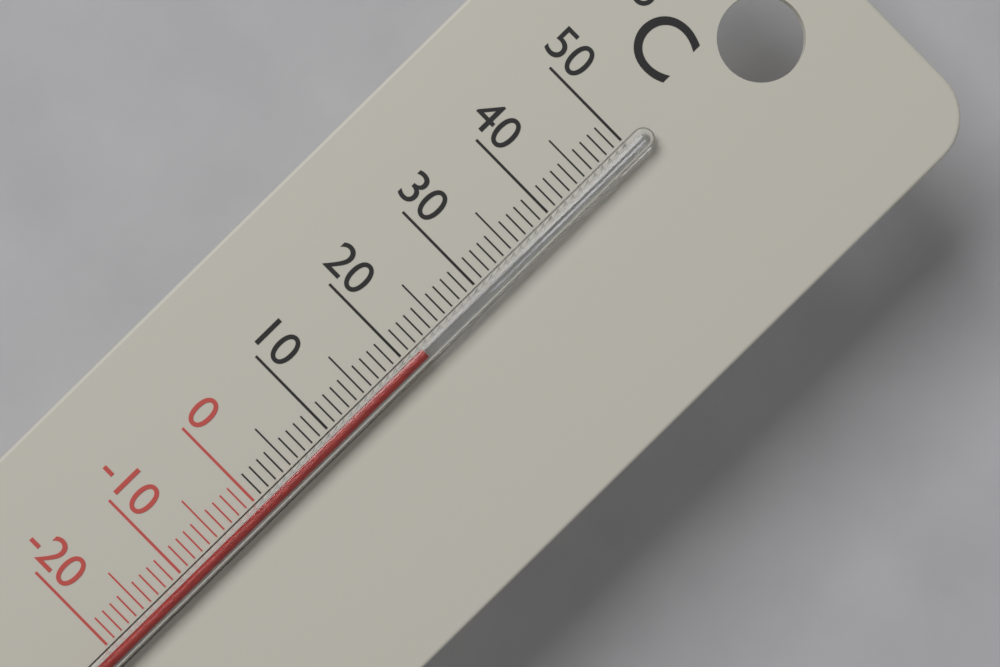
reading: 22 °C
